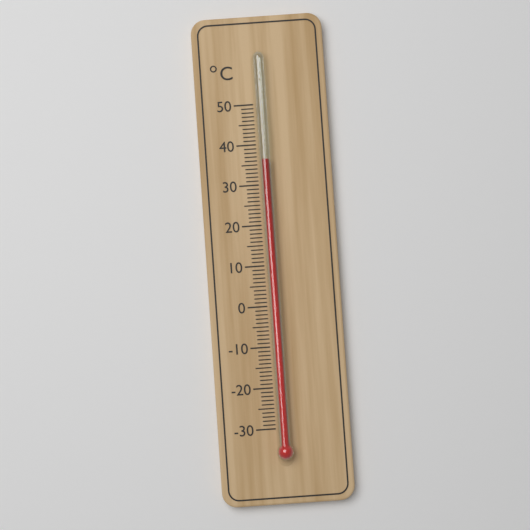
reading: 36 °C
